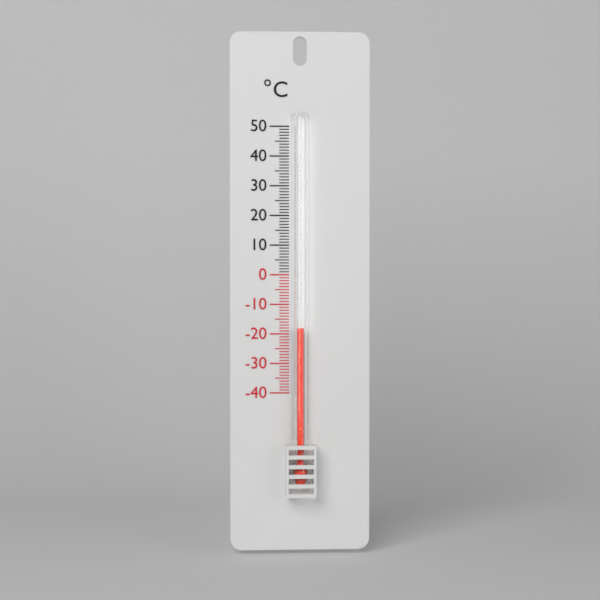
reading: -18 °C
